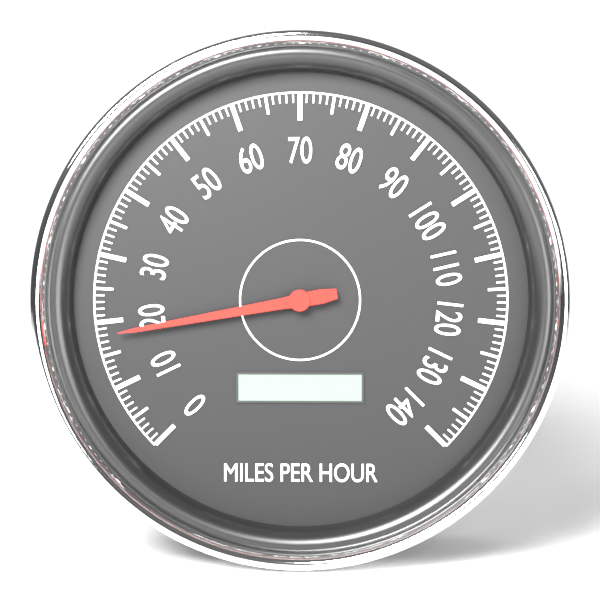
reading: 18 mph
